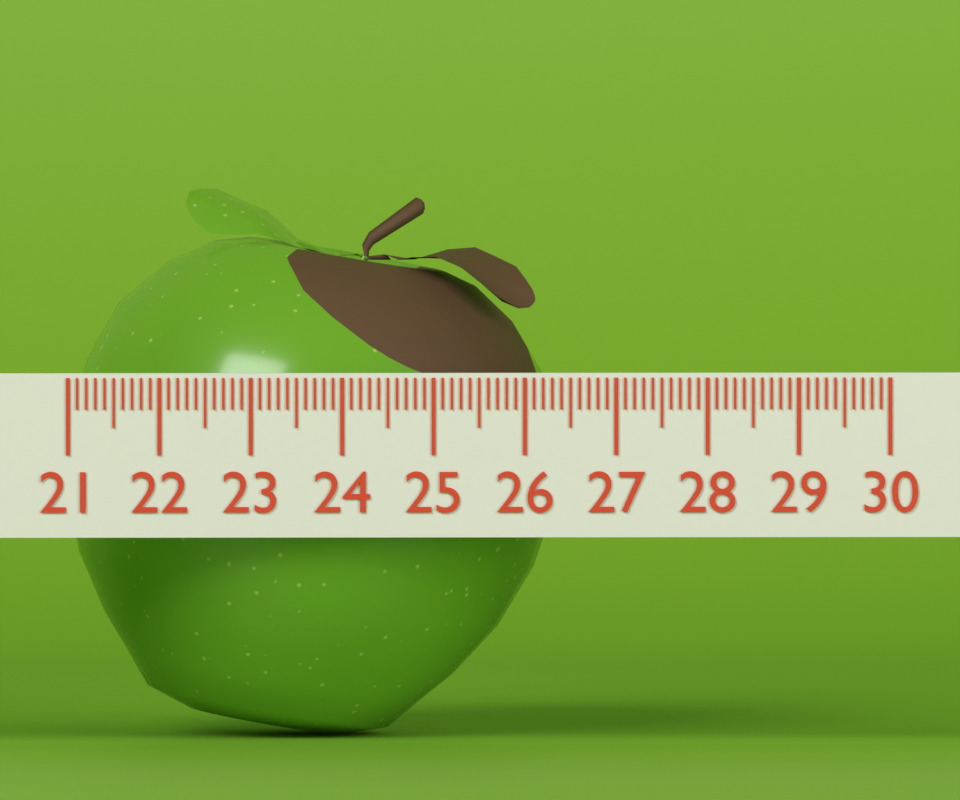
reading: 26.4 (no unit)
